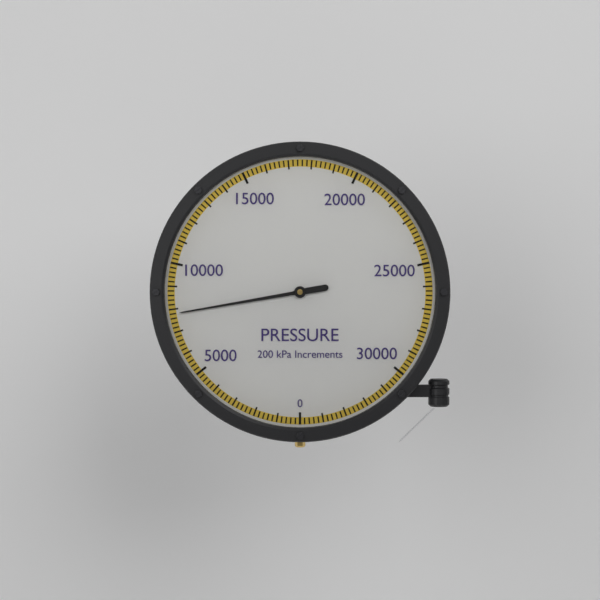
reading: 7800 kPa
